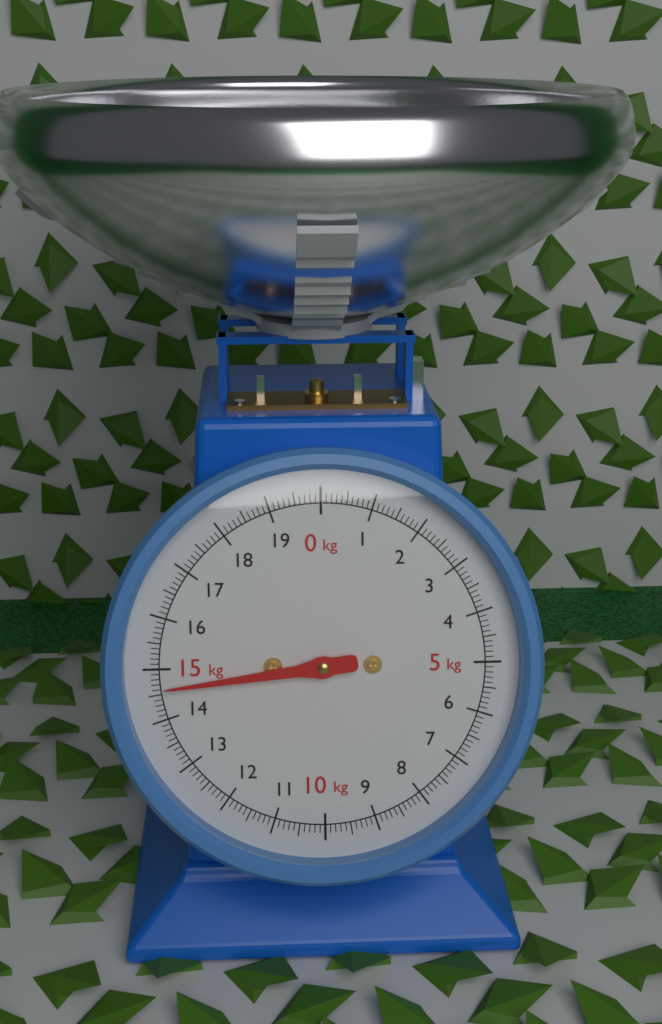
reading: 14.6 kg
